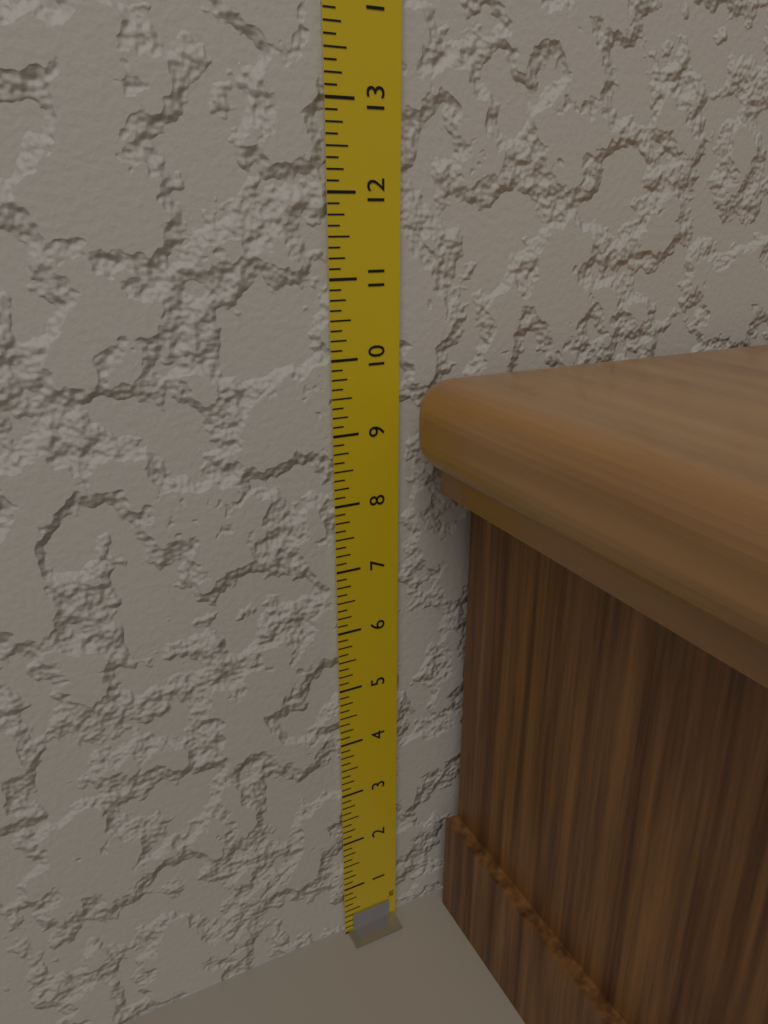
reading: 9.750 in
